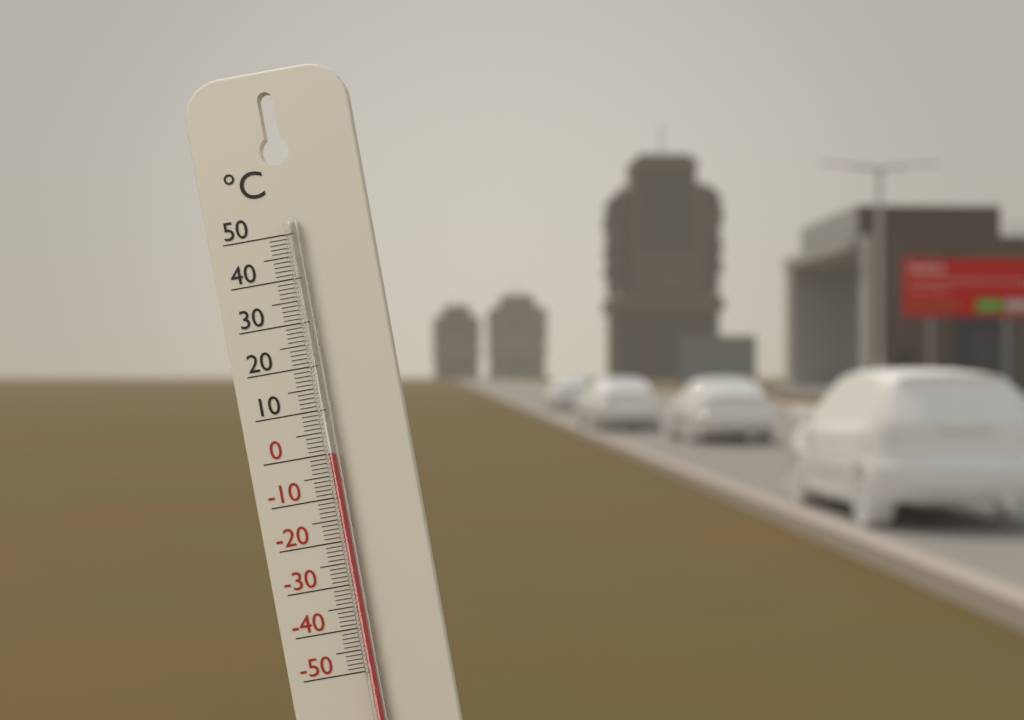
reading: 0 °C
